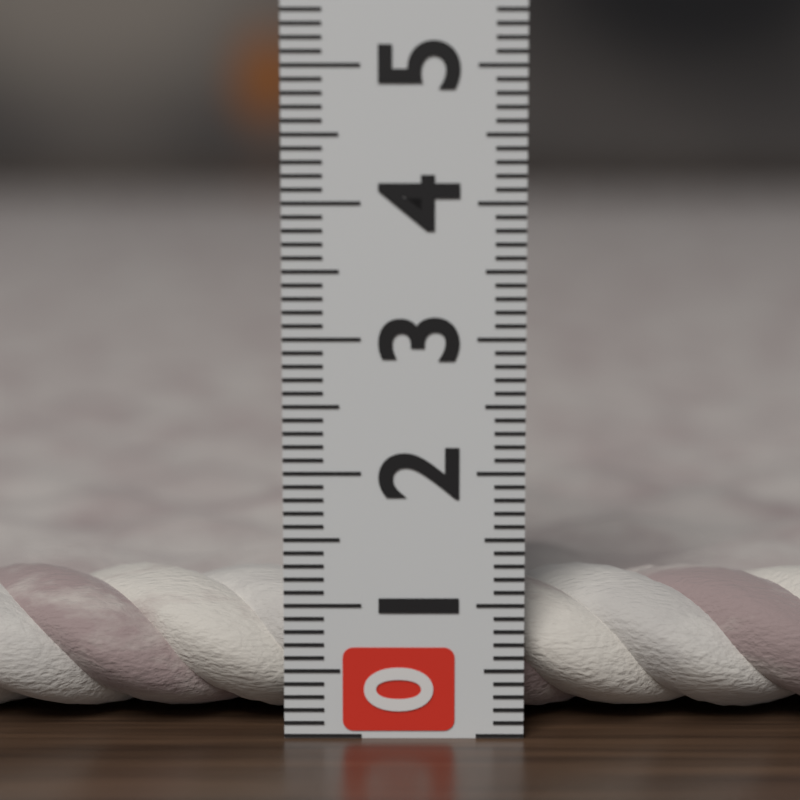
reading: 1.1 (no unit)
